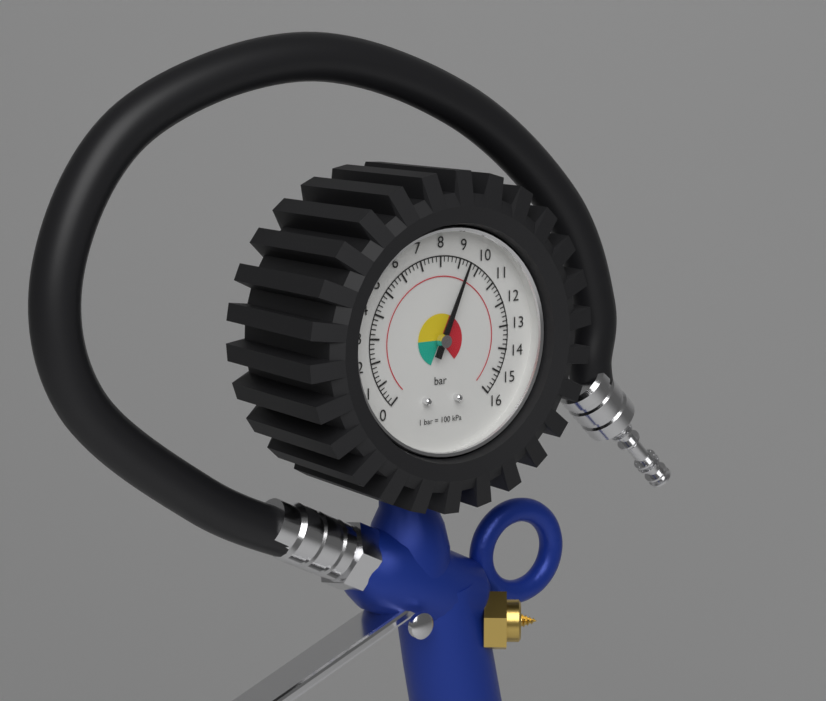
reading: 9.4 bar
